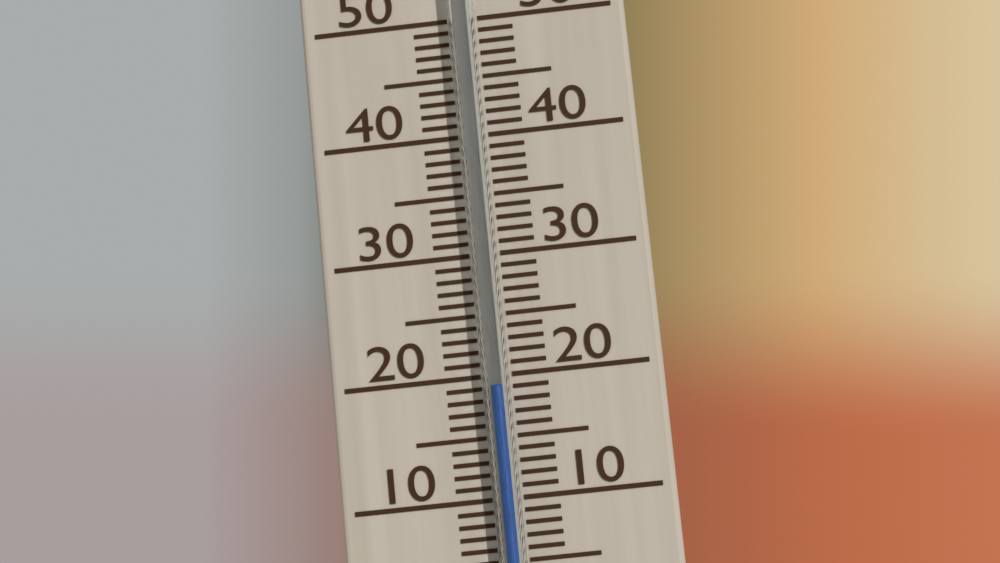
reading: 19 °C
